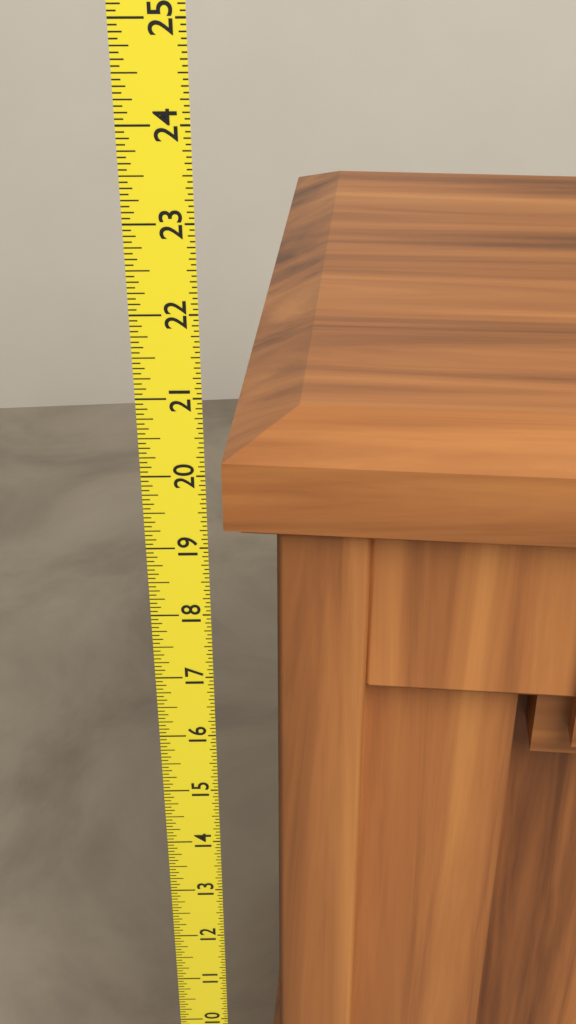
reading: 20.3750 (no unit)
